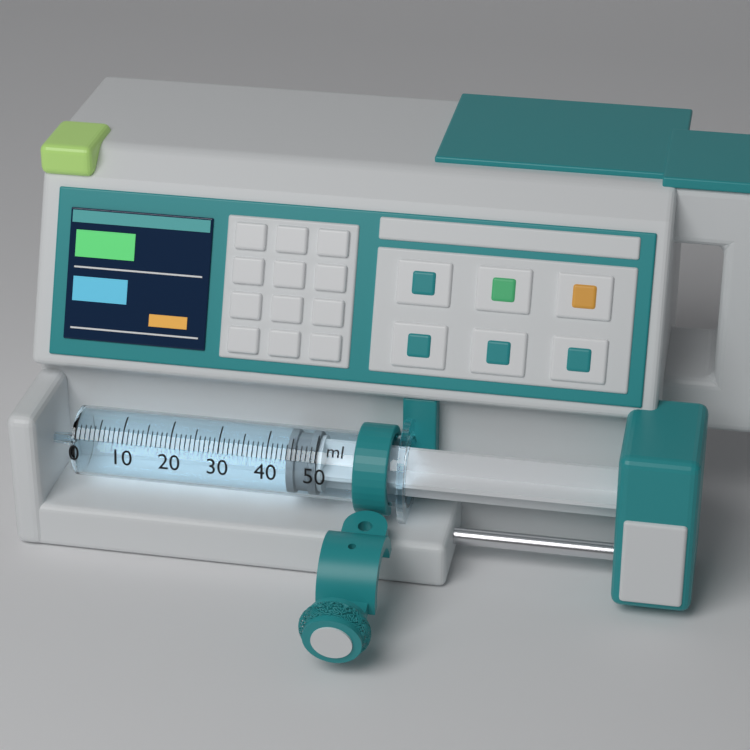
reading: 44 ml
